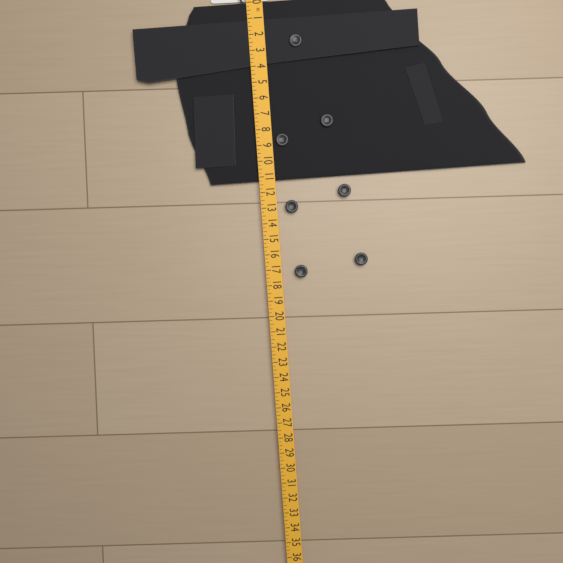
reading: 11.25 in
